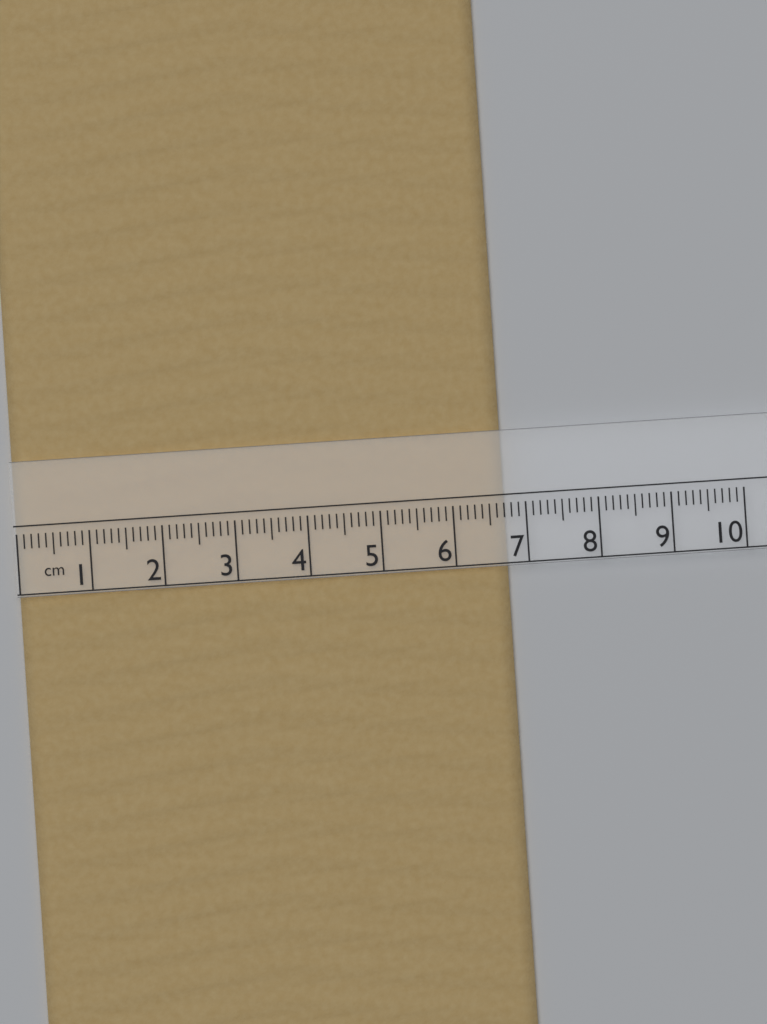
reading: 6.7 cm
